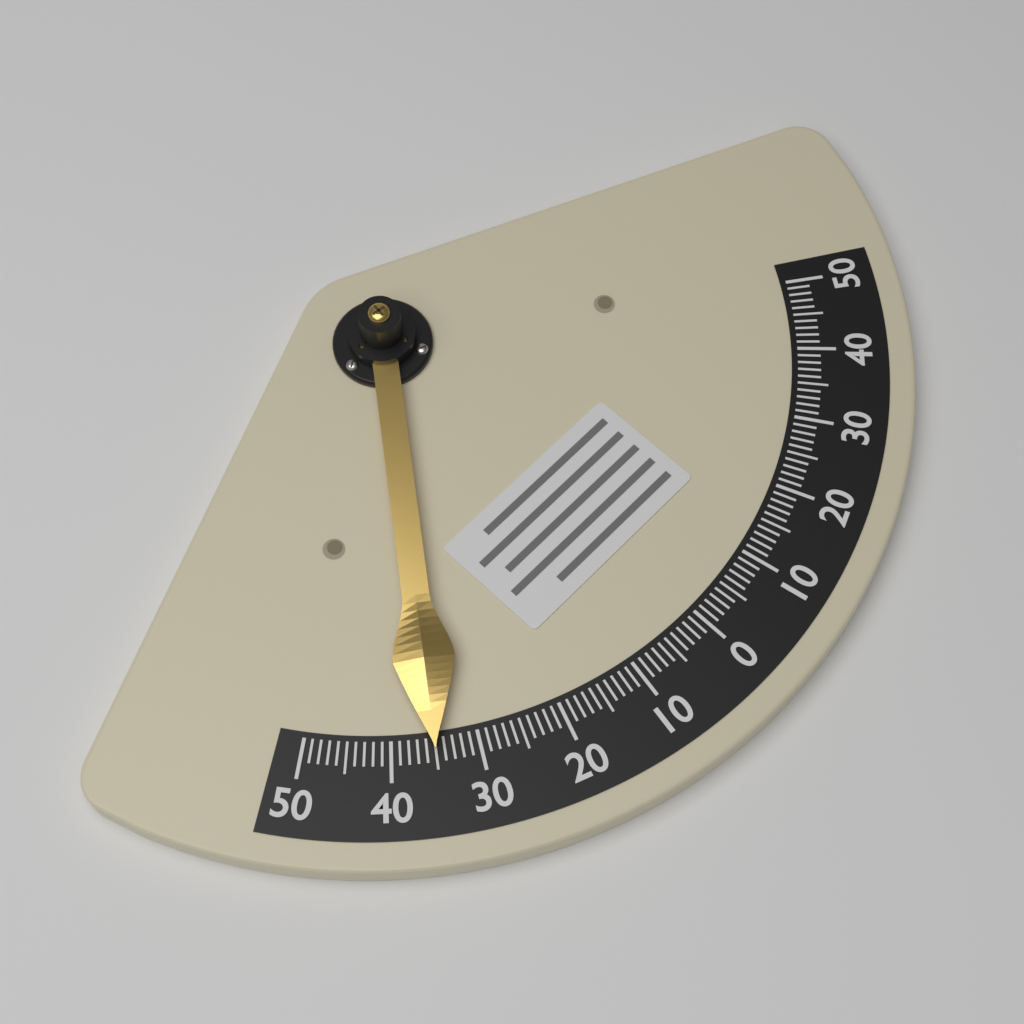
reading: -35 (no unit)
